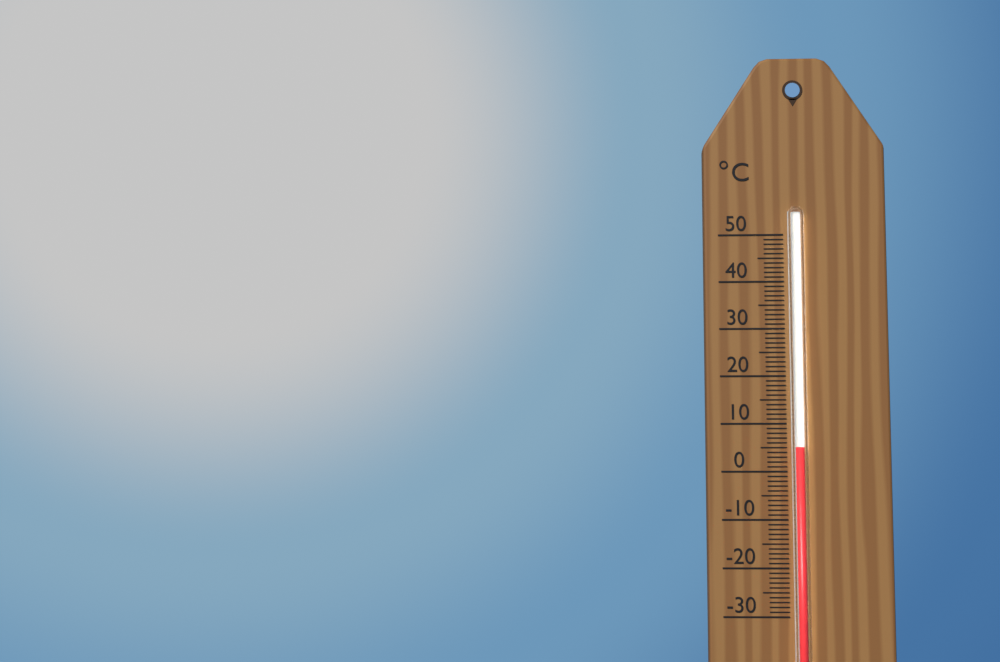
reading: 5 °C
